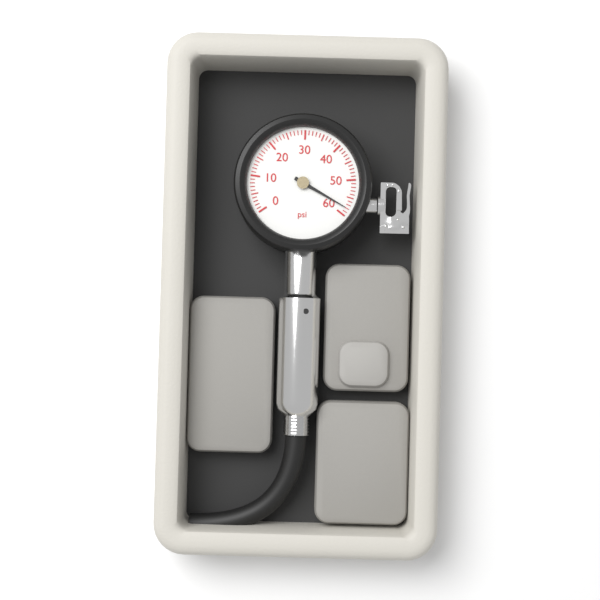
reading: 58 psi
